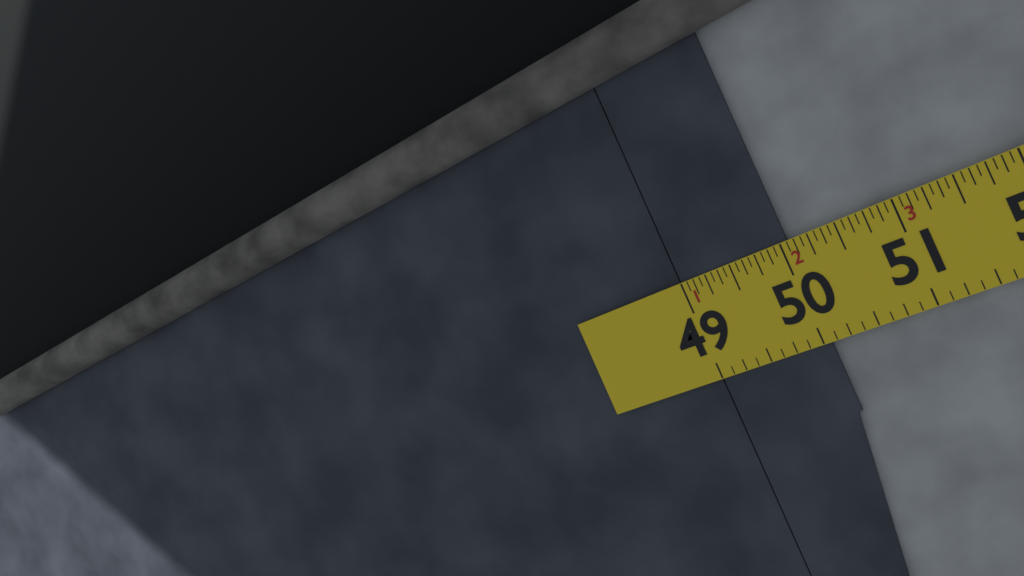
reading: 50.0625 in
